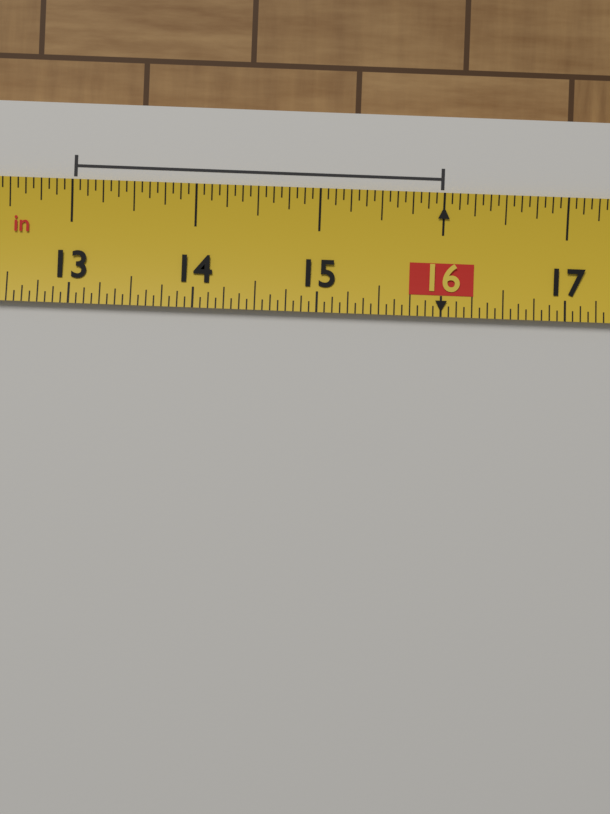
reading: 16.0000 in
